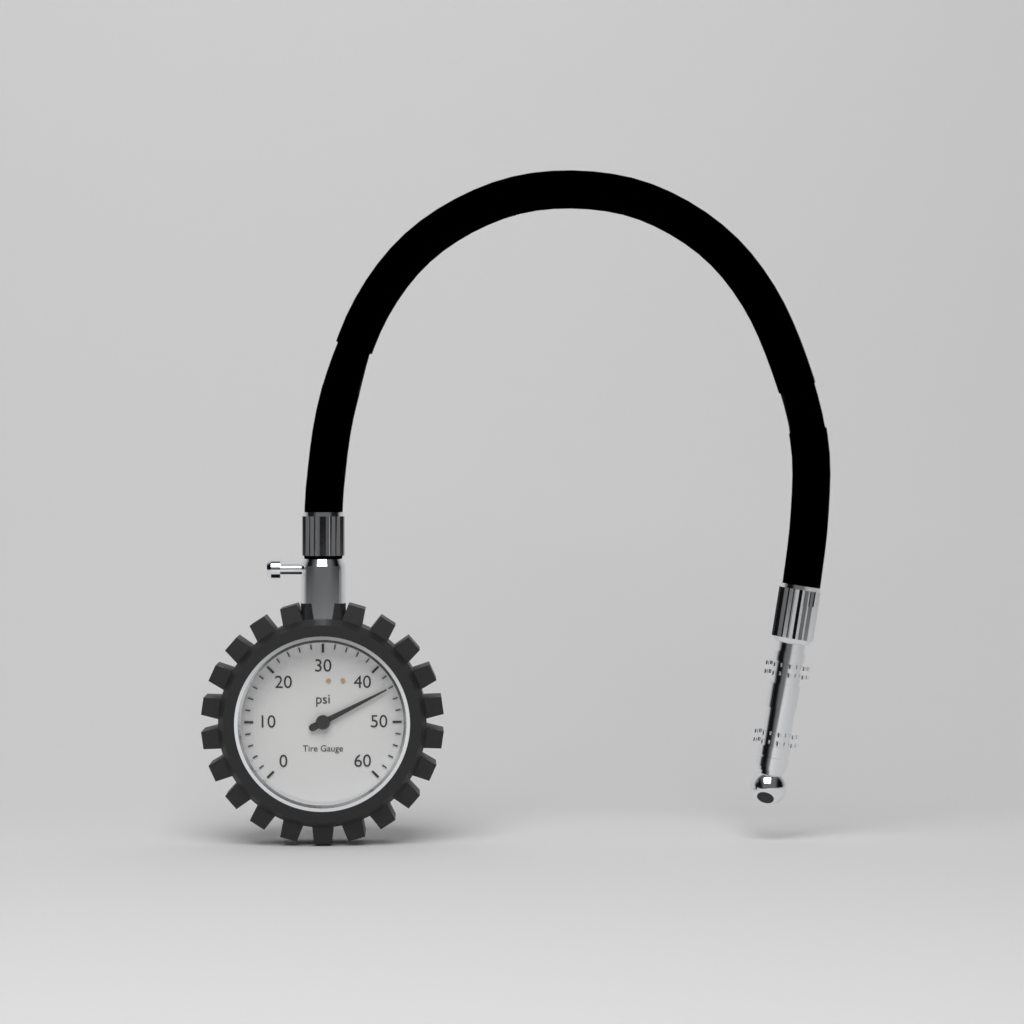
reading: 44 psi
